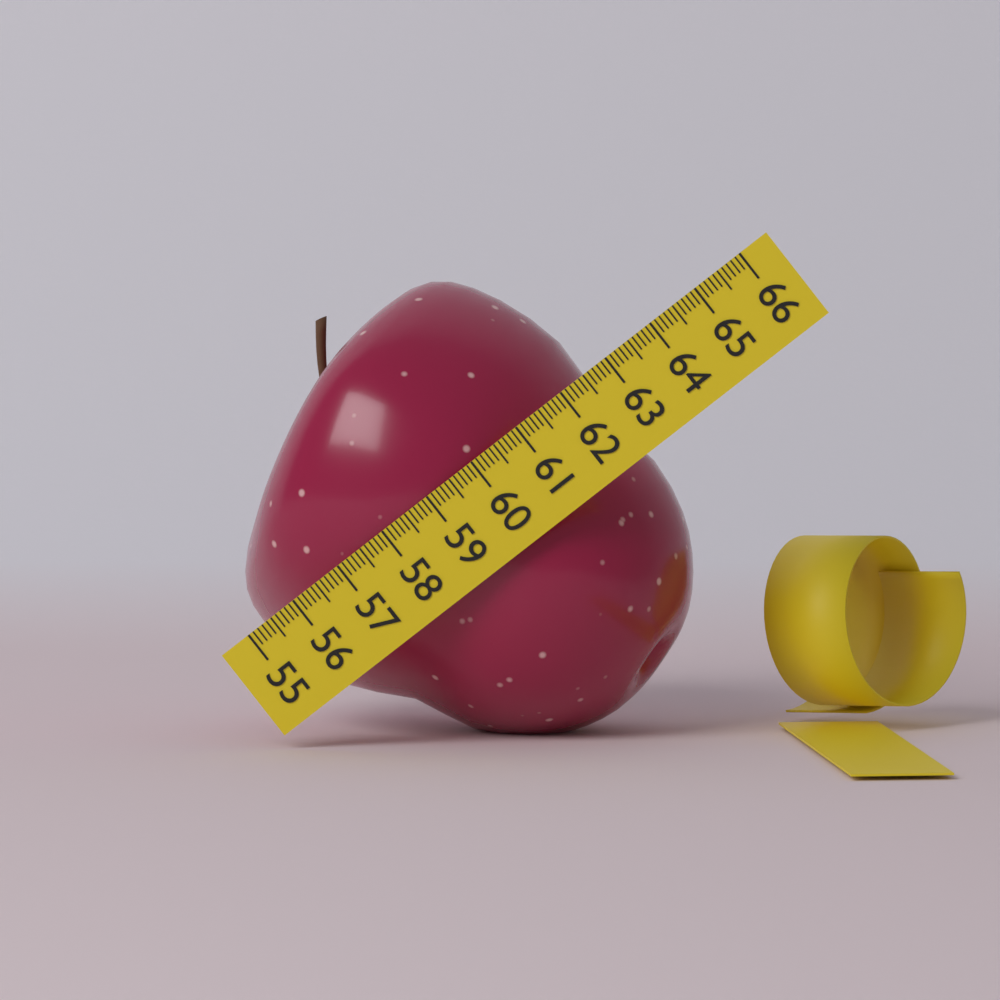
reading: 62.4 (no unit)
